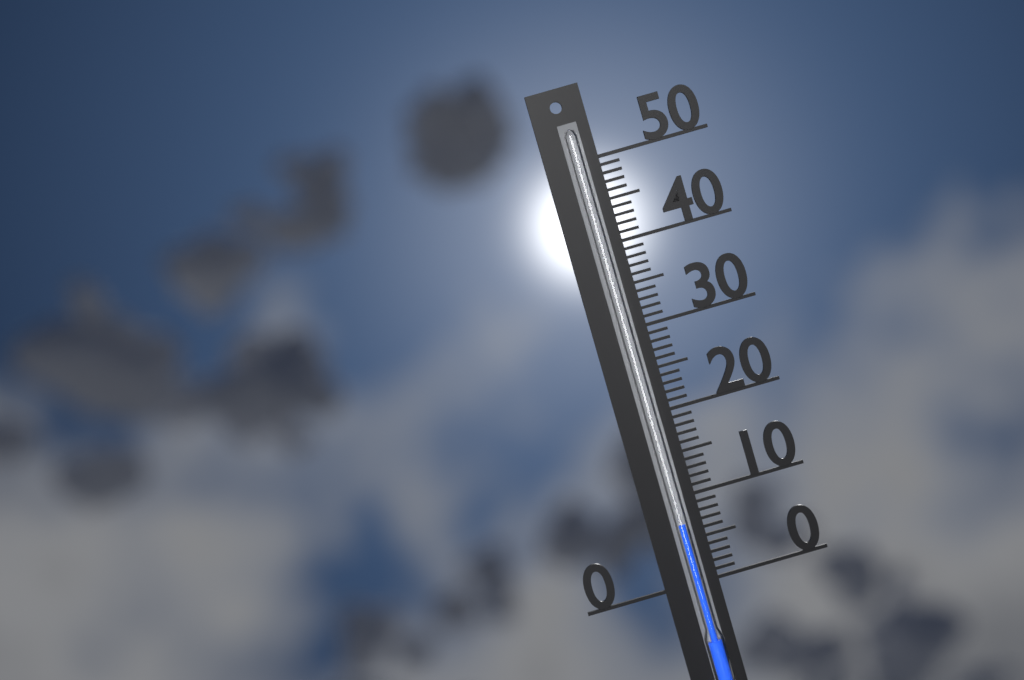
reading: 7 (no unit)
